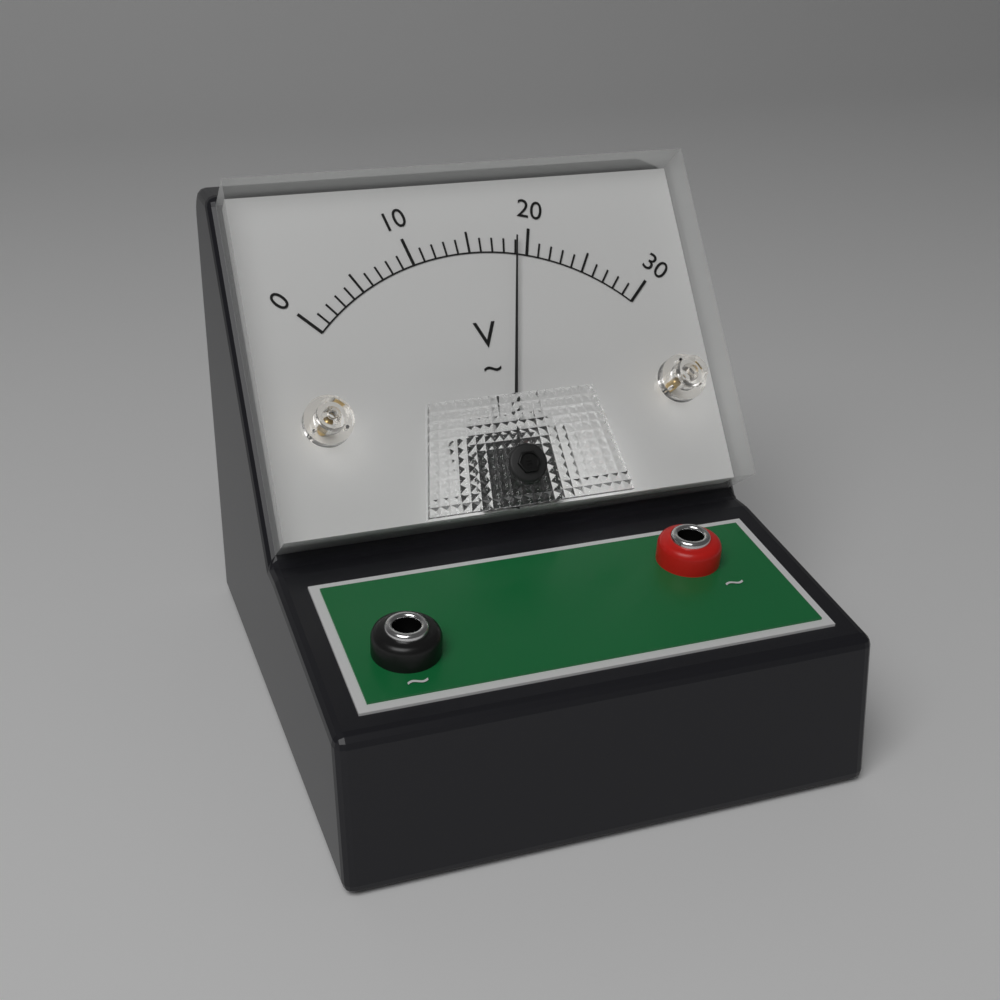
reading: 19 V
